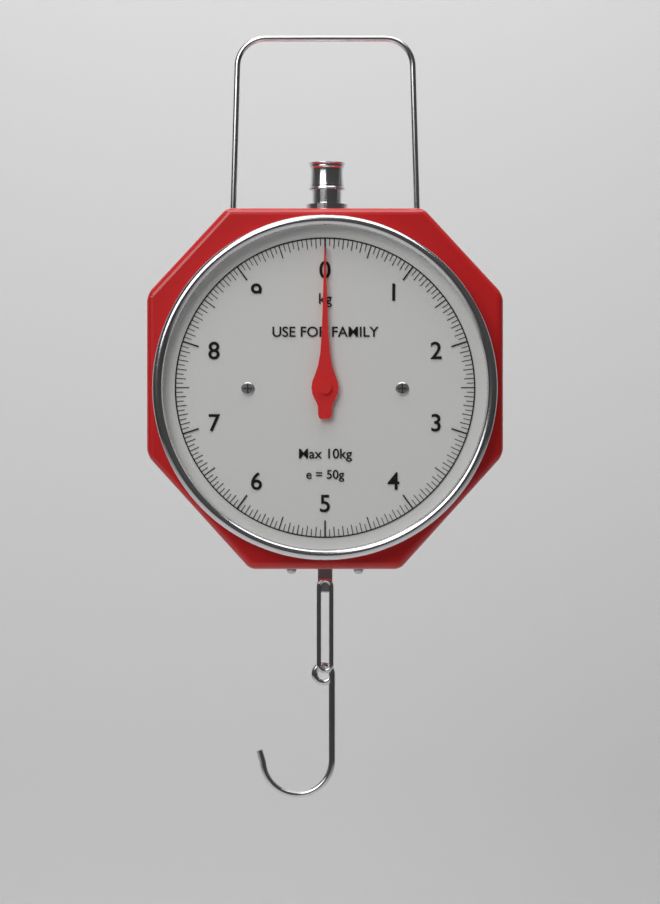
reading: 0.00 kg
